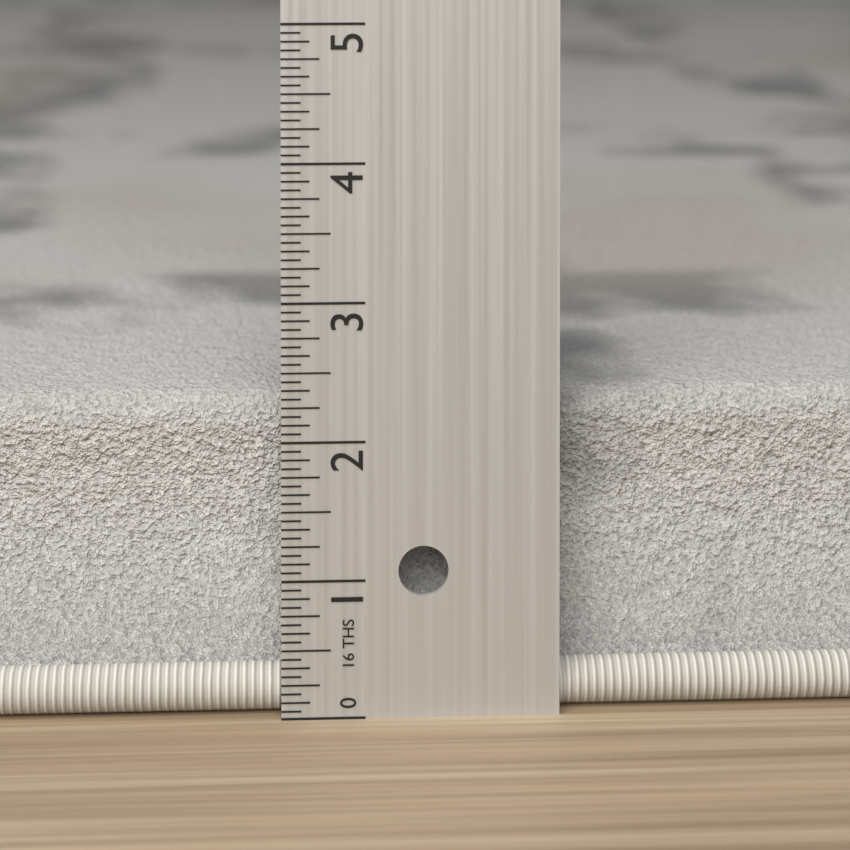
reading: 2.2500 in
